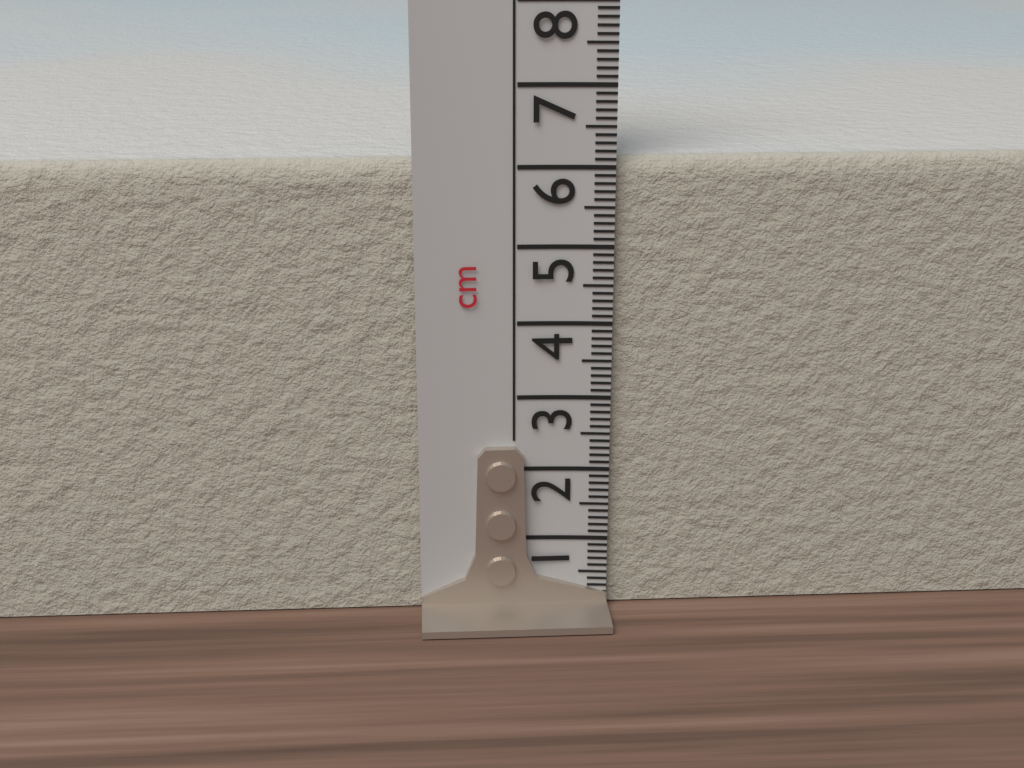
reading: 6.1 cm
